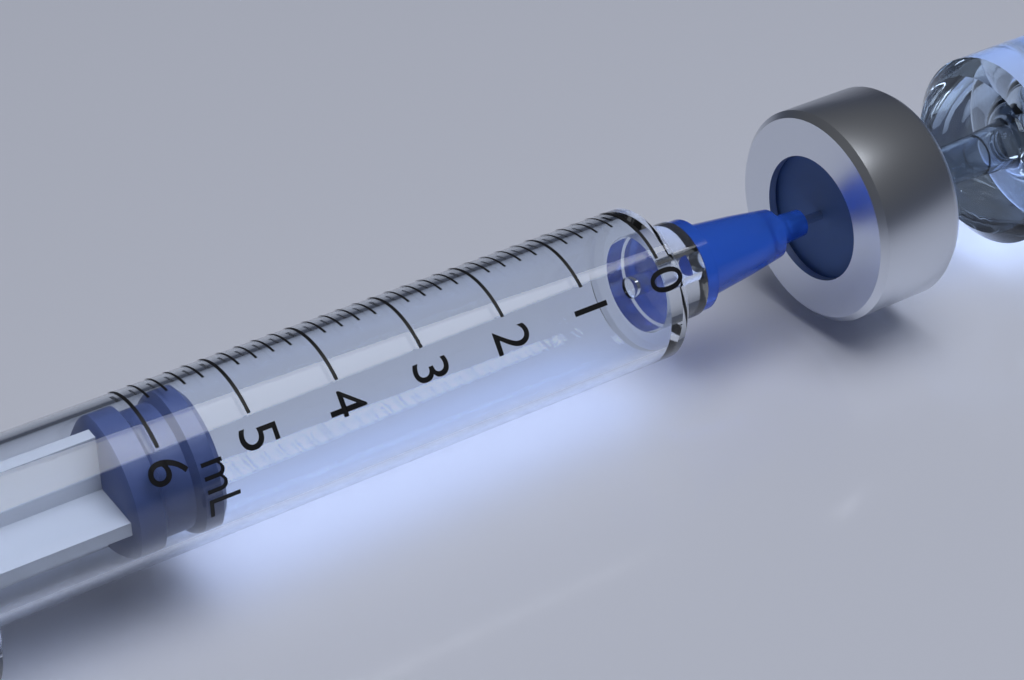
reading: 5.4 mL
